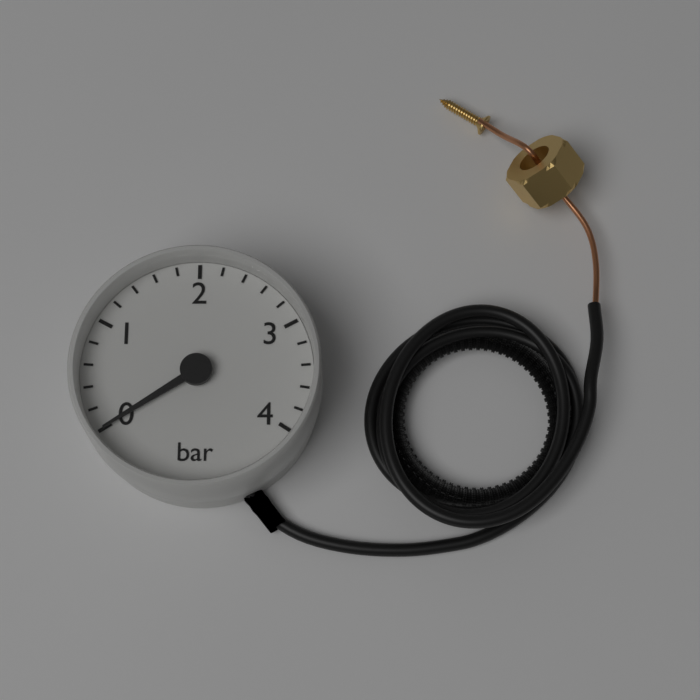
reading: 0.0 bar
